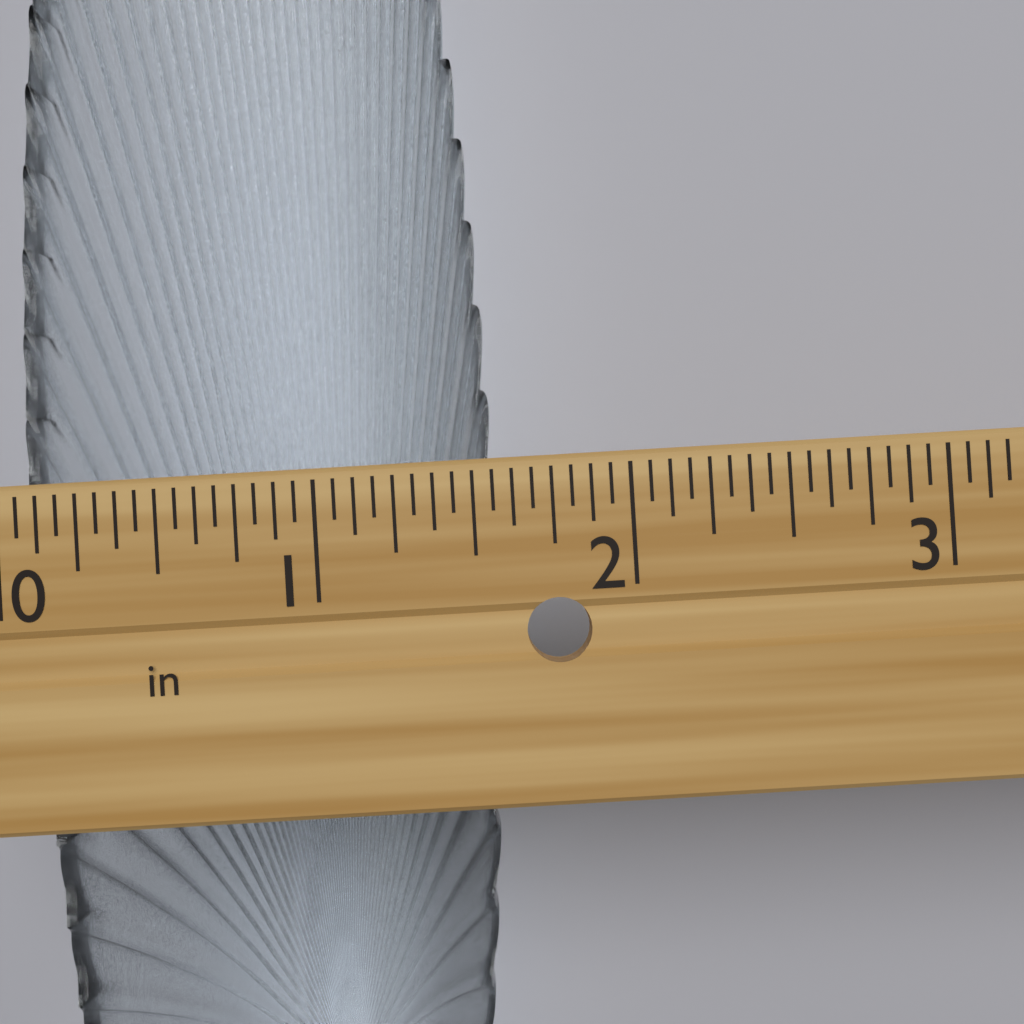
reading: 1.5625 in
